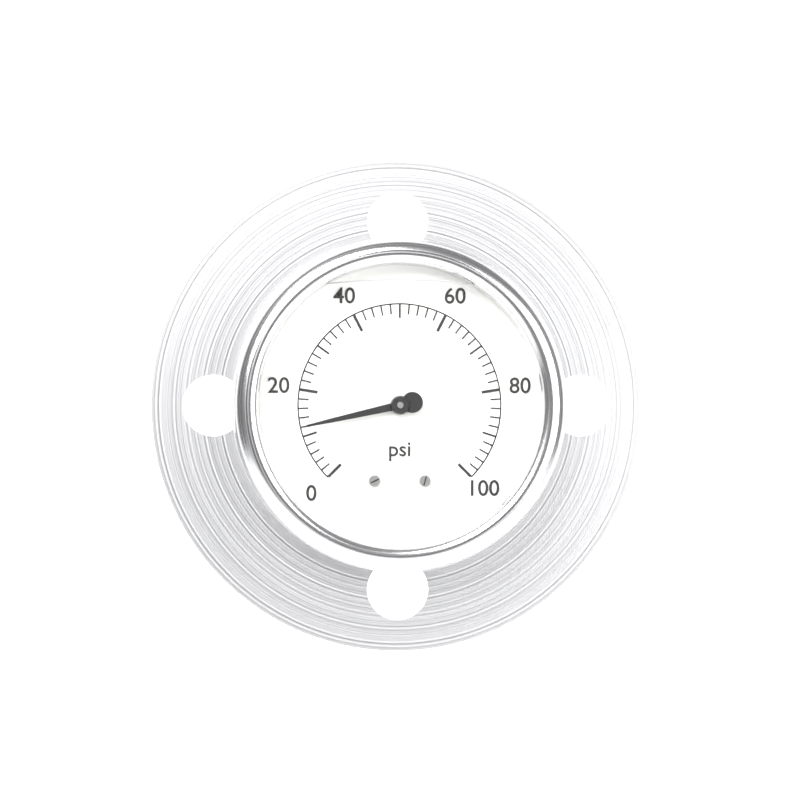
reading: 12 psi
